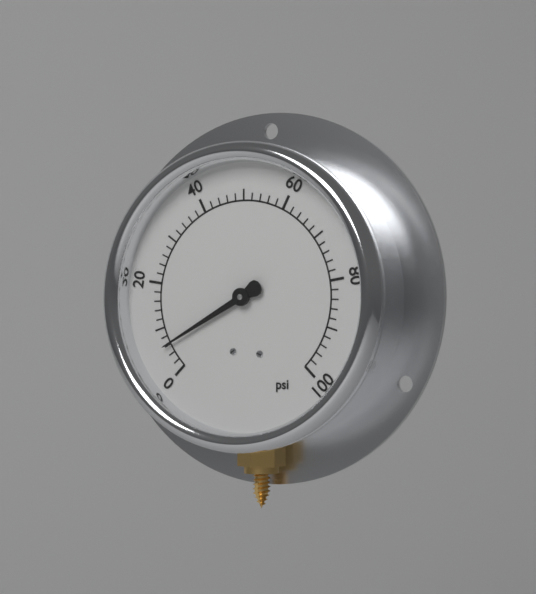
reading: 6 psi
